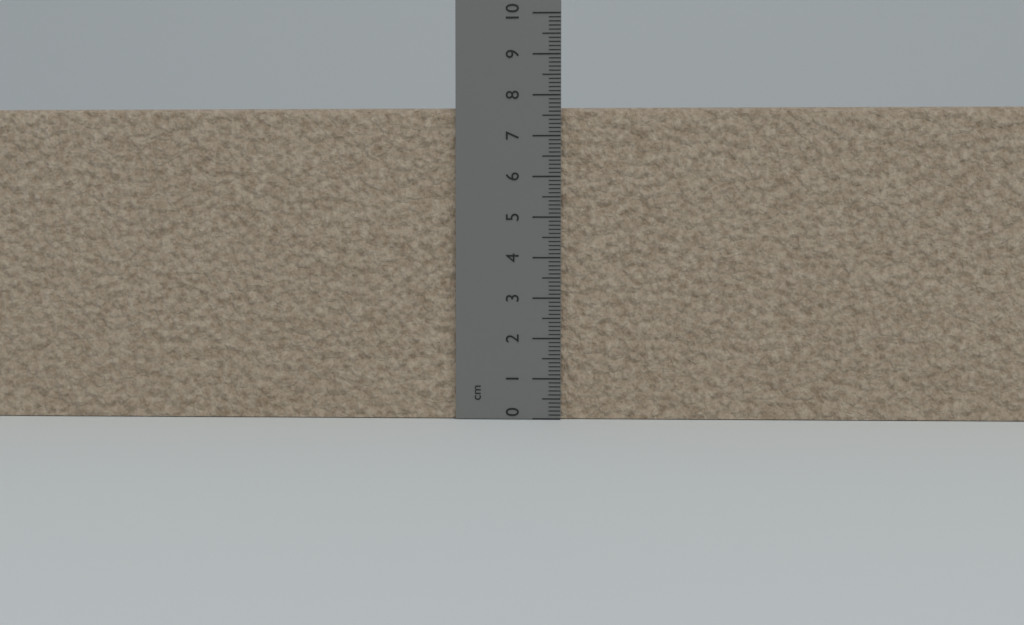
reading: 7.7 cm
